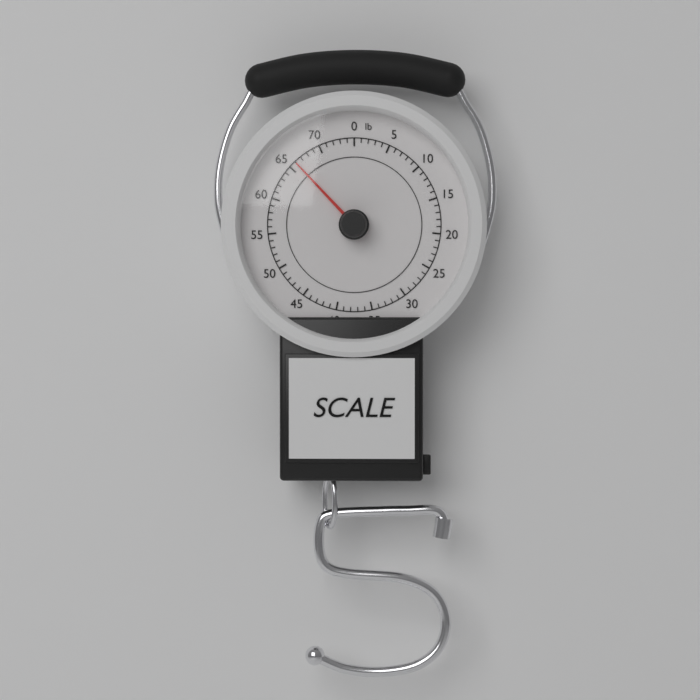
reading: 66 lb
